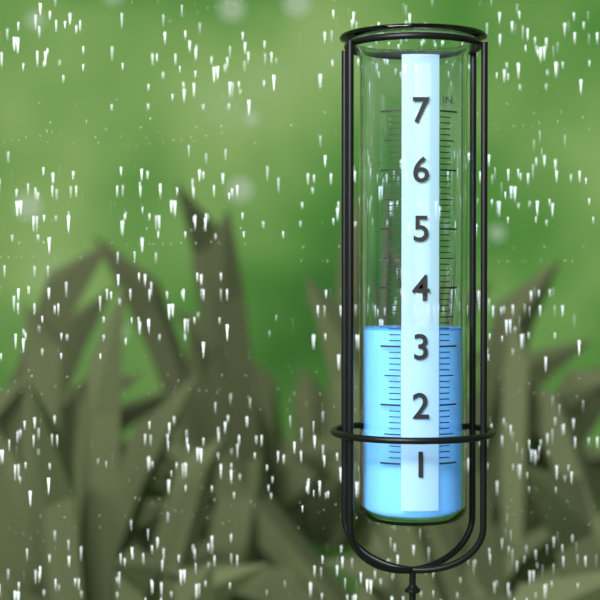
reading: 3.3 in
